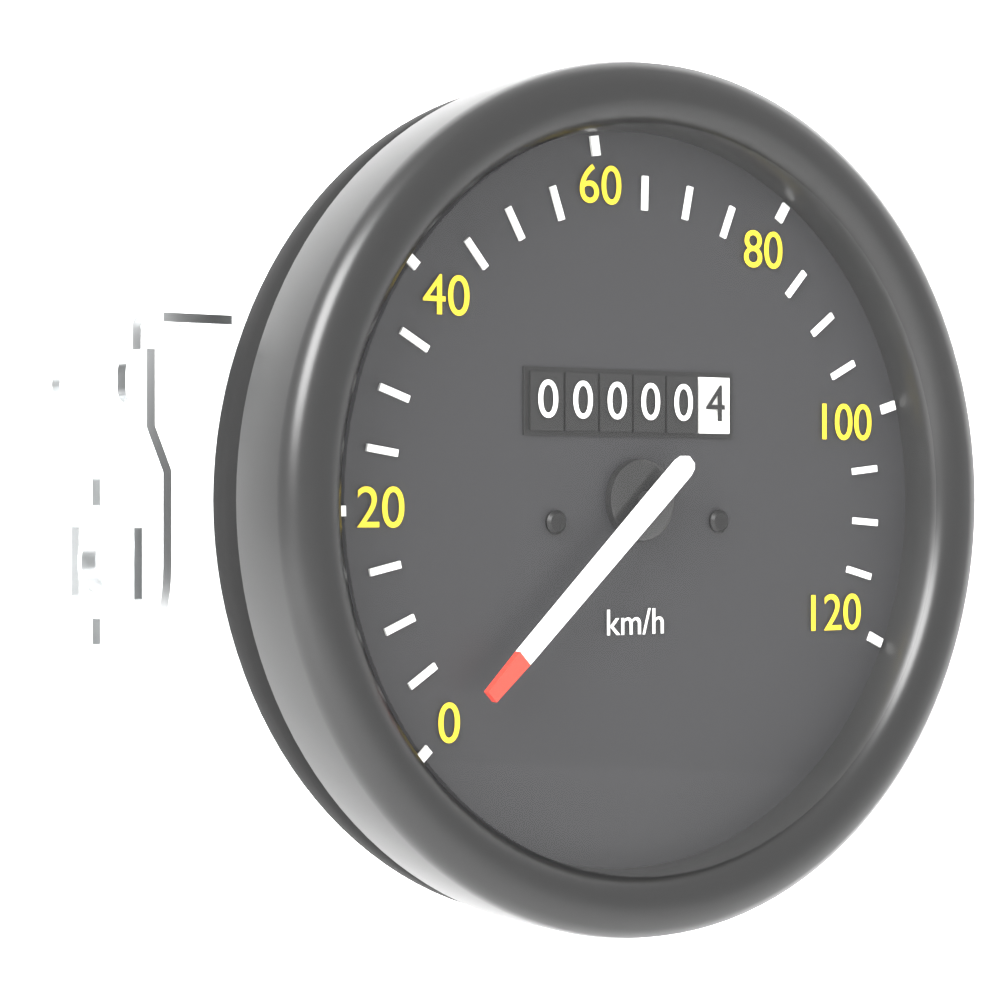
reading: 0 km/h
